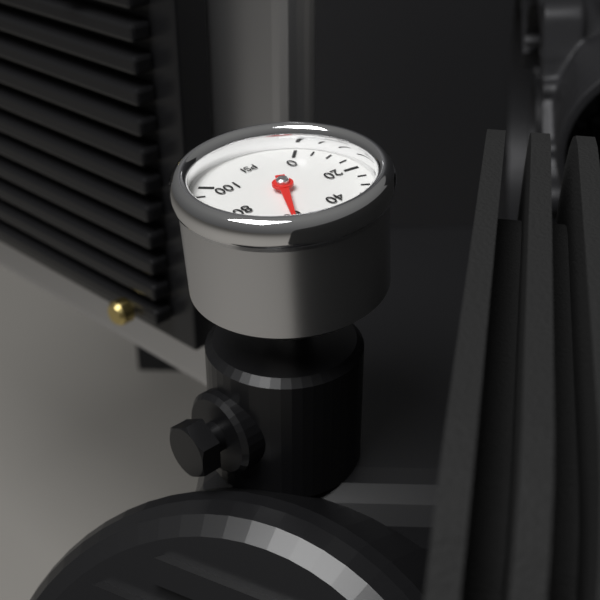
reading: 60 psi
